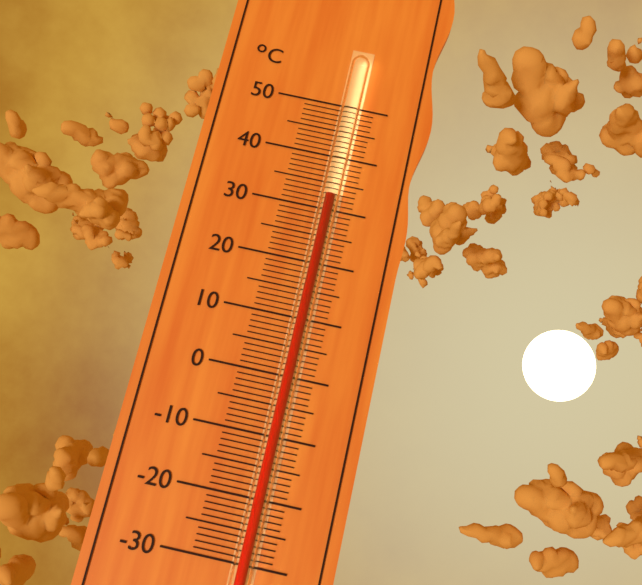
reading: 32 °C
